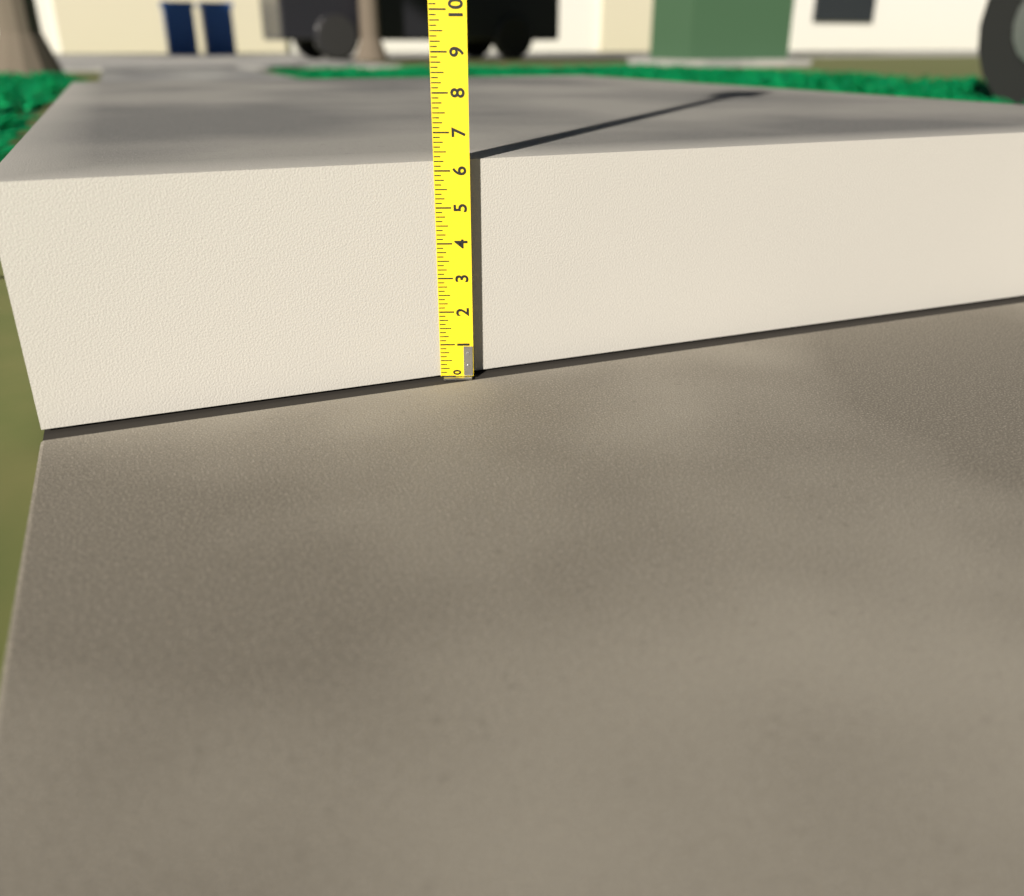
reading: 6.250 (no unit)
